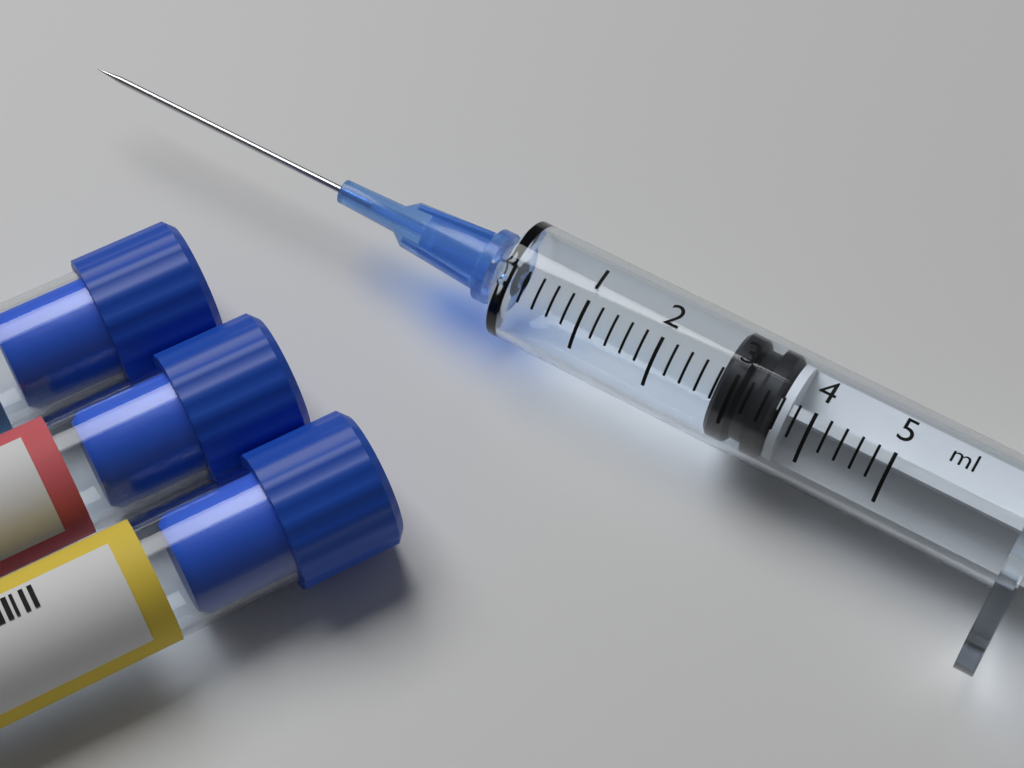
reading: 2.8 ml
